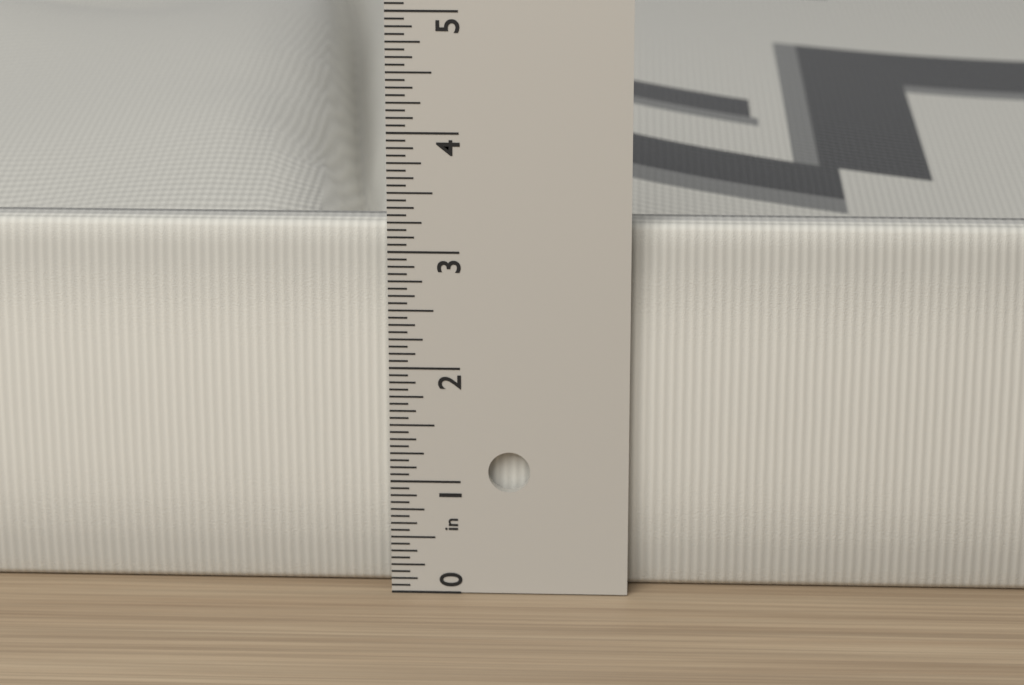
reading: 3.1875 in
